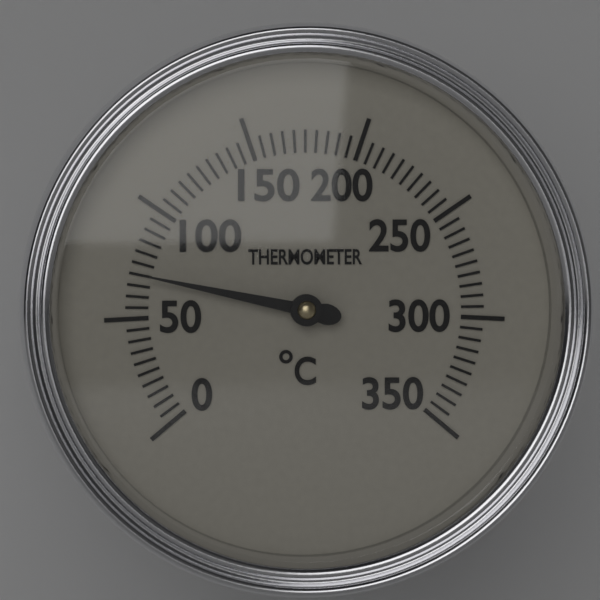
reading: 70 °C
